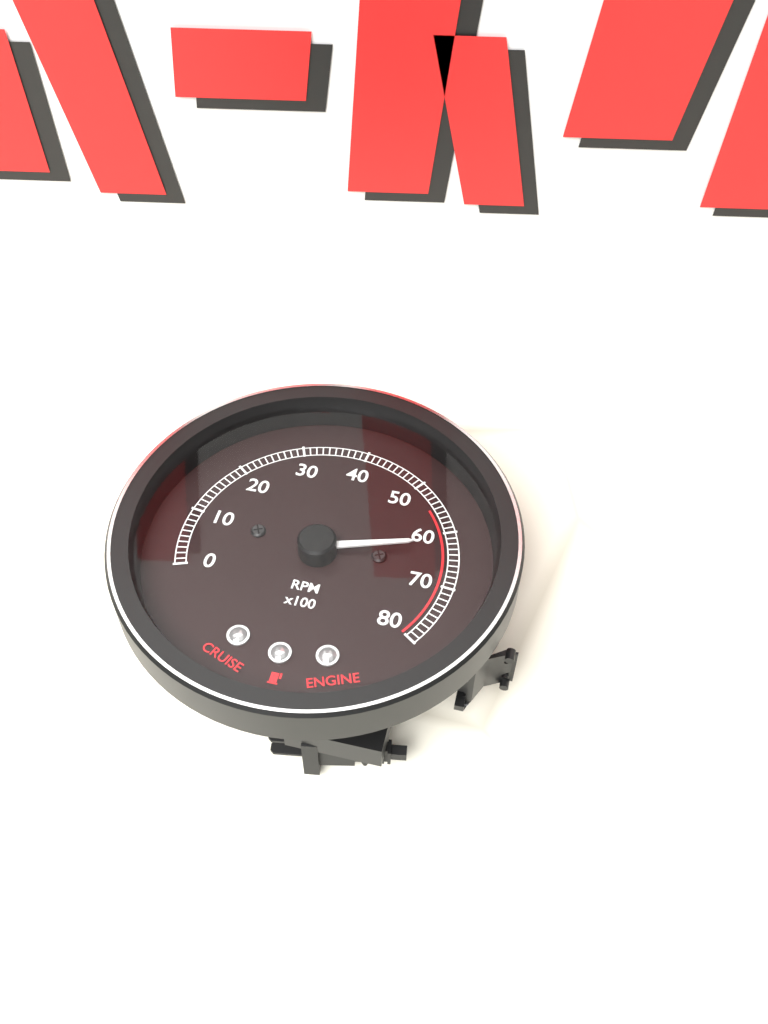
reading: 6200 RPM
